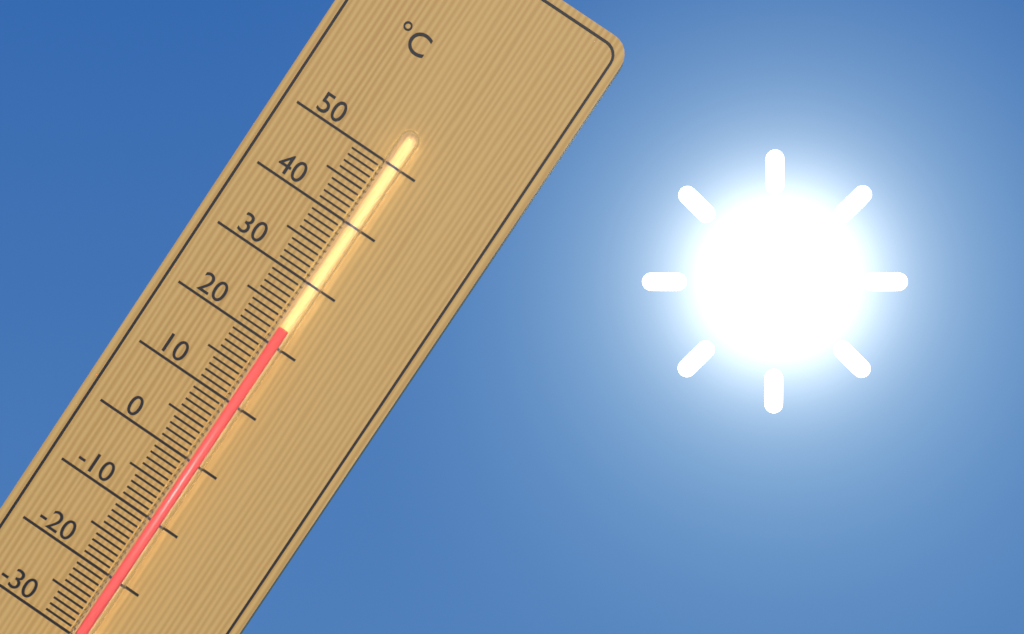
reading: 23 °C
